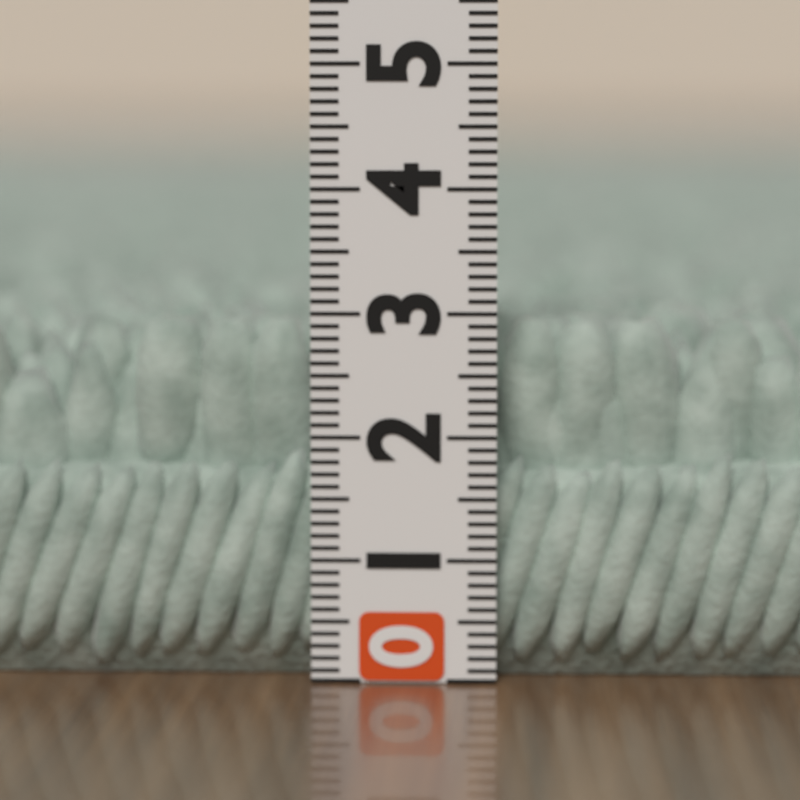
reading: 2.9 (no unit)
